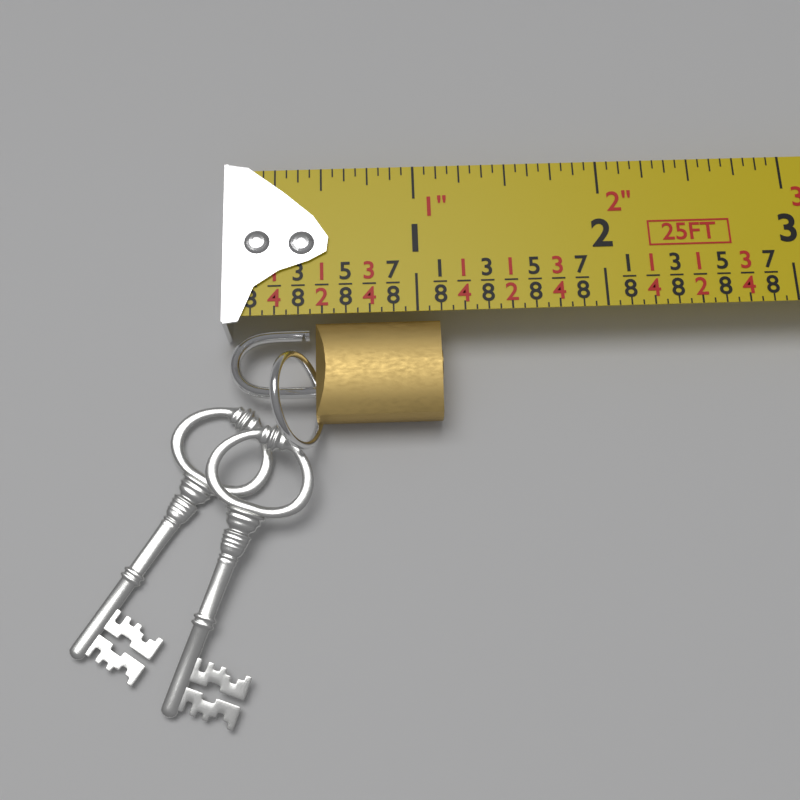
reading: 1.1250 in
